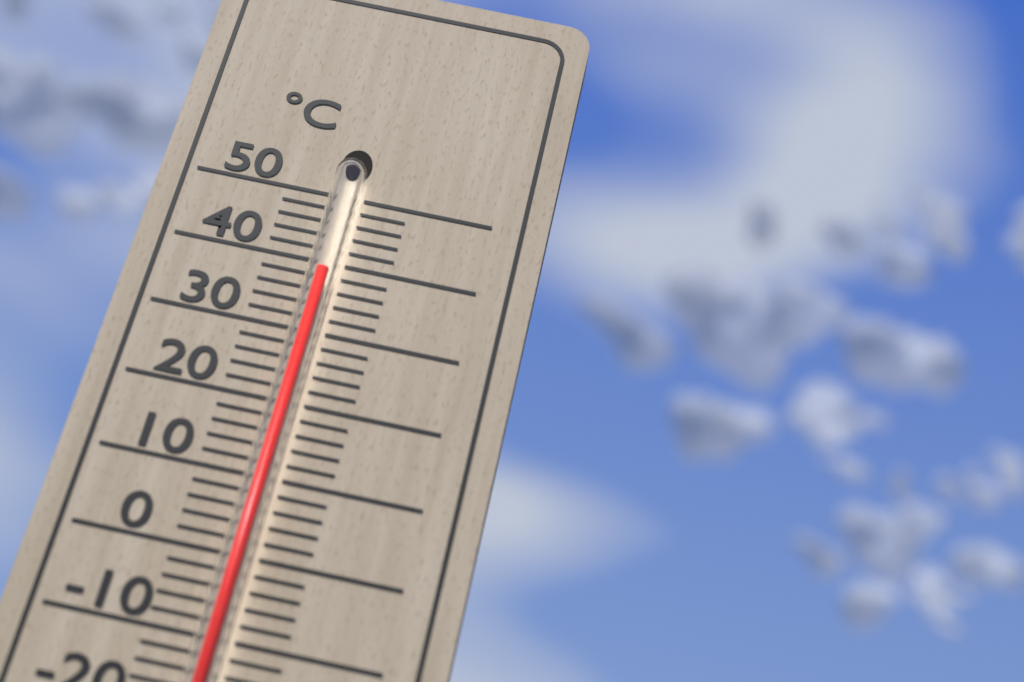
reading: 38 °C
